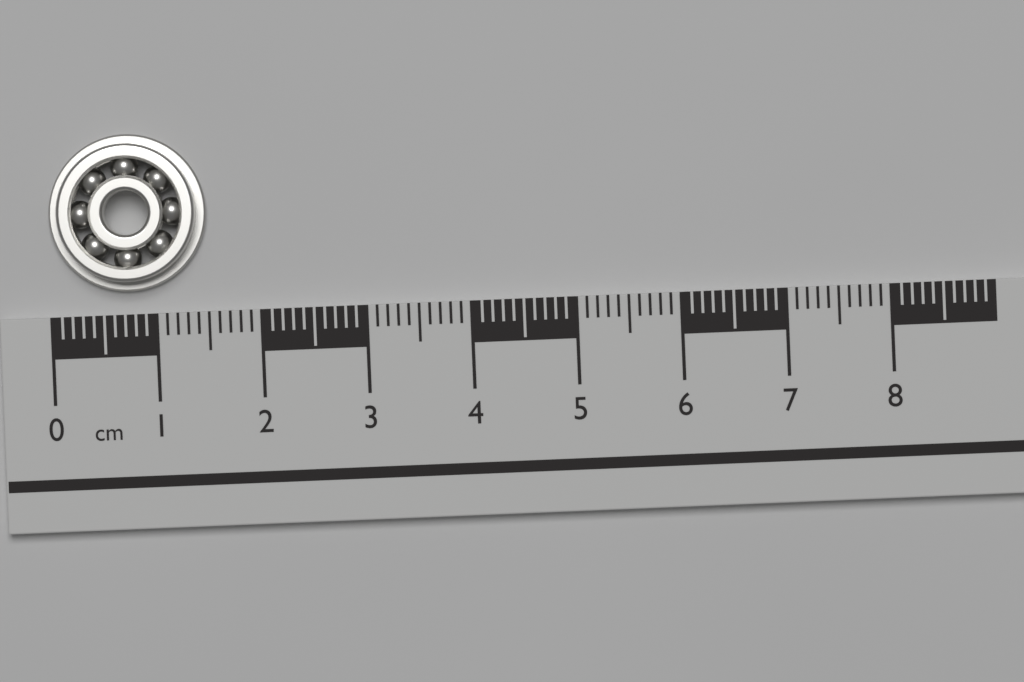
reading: 1.5 cm
